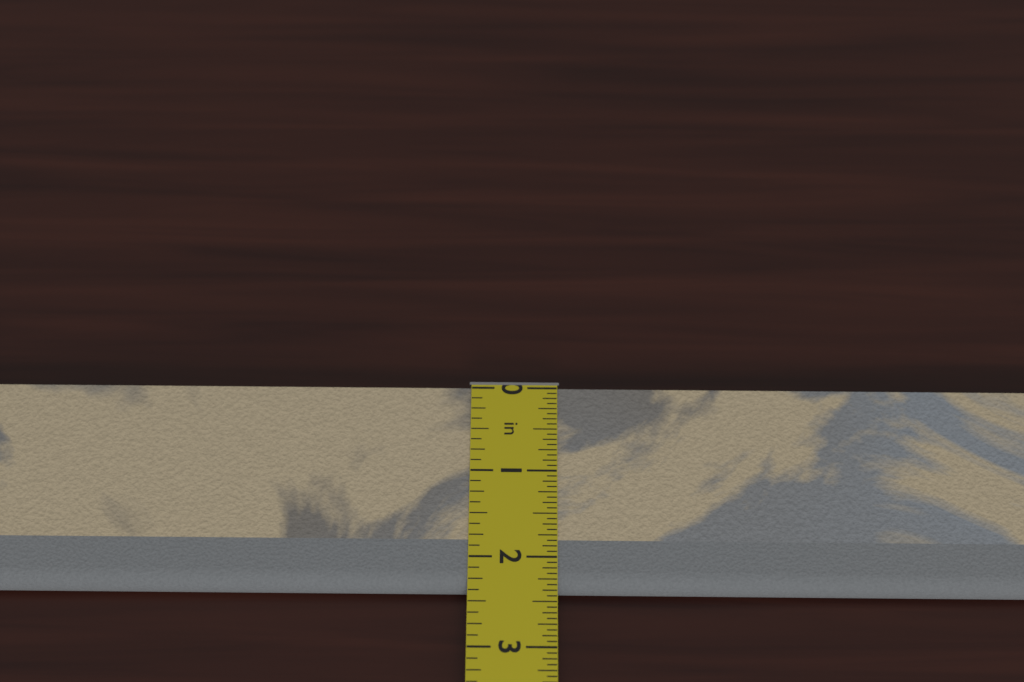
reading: 2.3750 in
